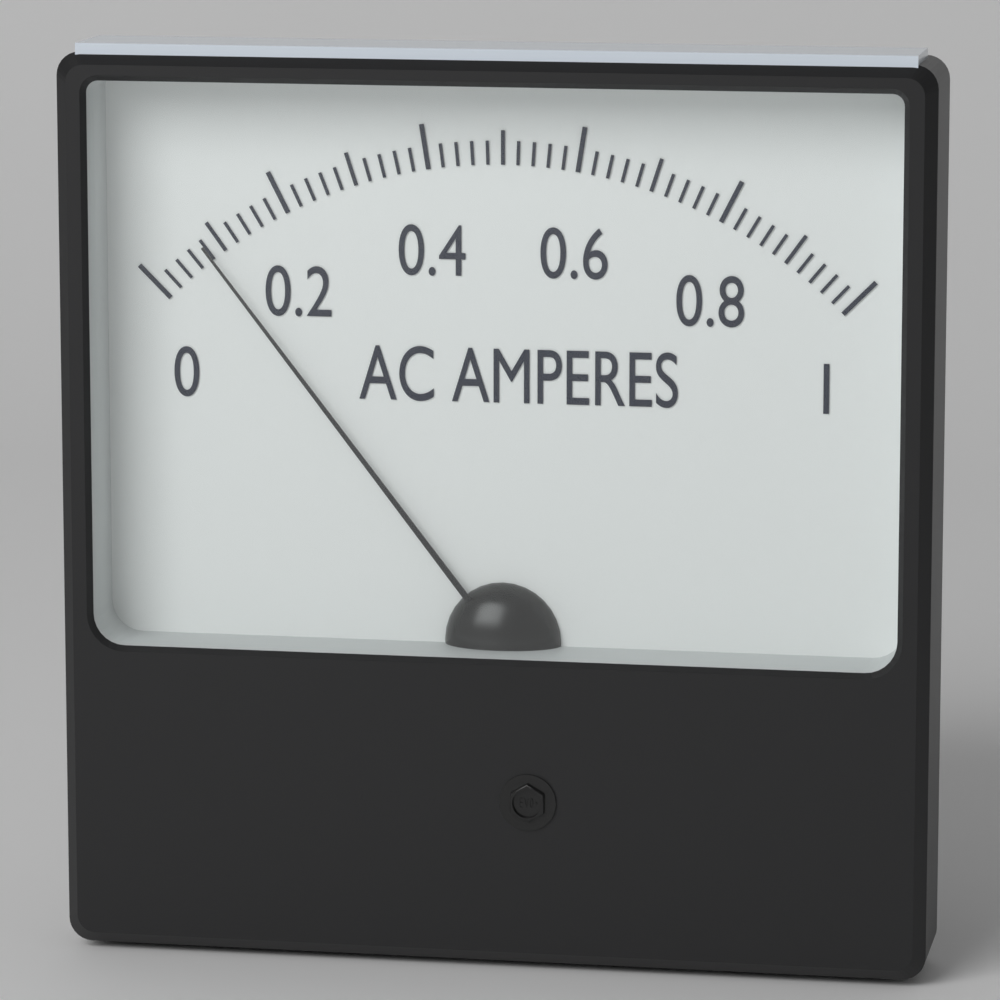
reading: 0.08 A
